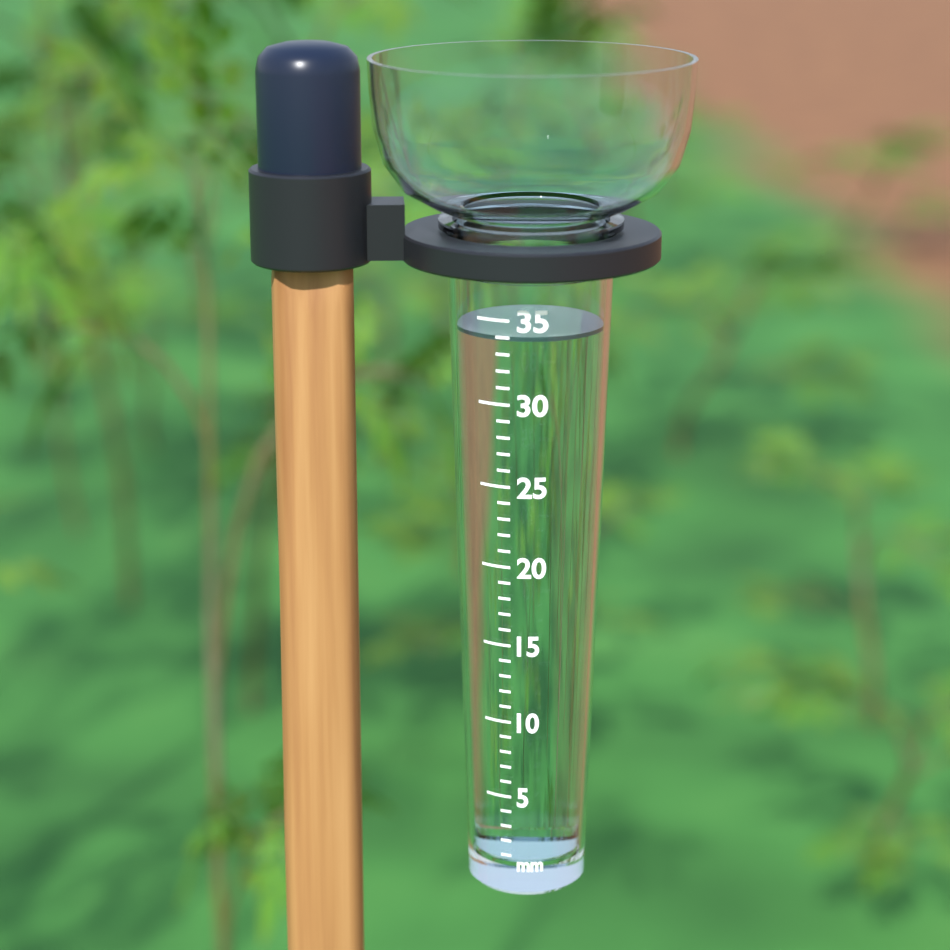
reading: 34 mm
